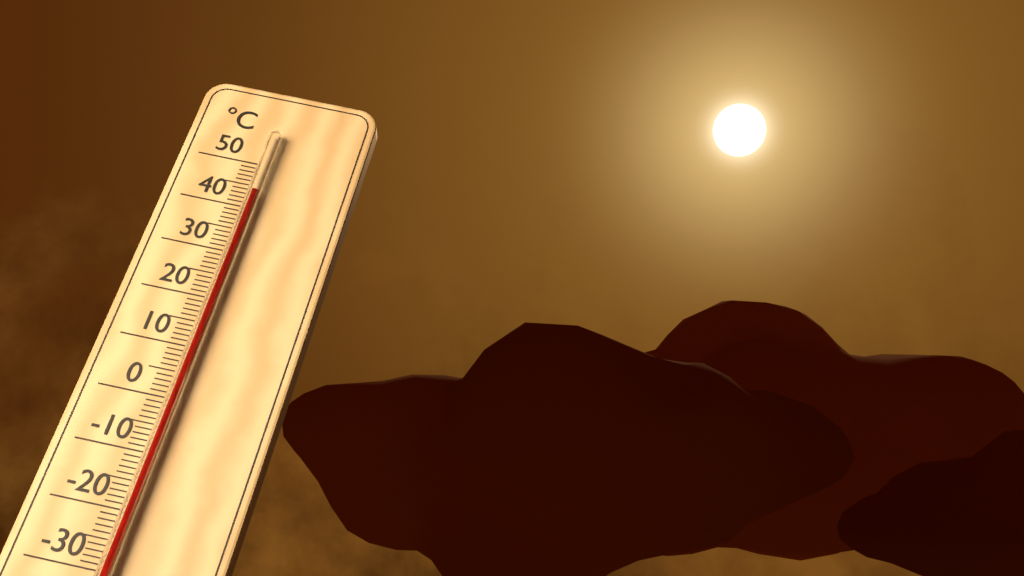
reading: 43 °C
